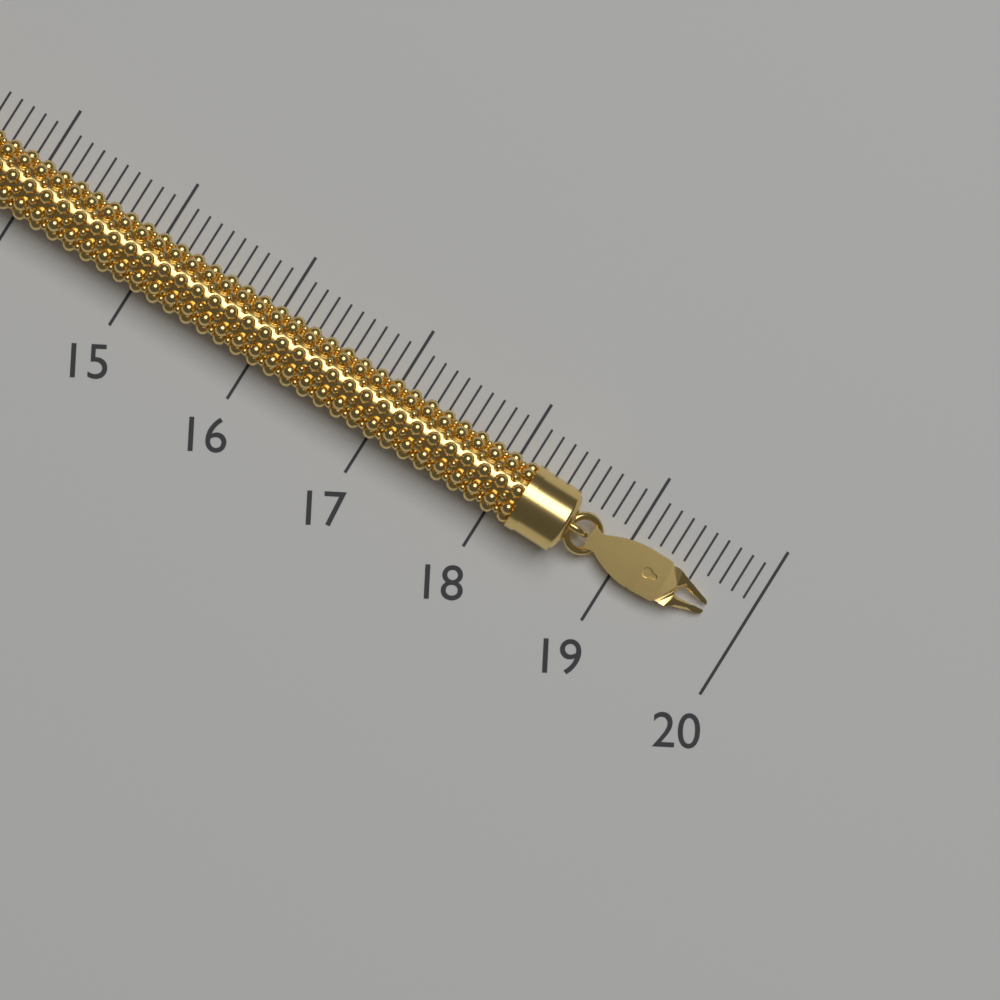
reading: 19.7 (no unit)
